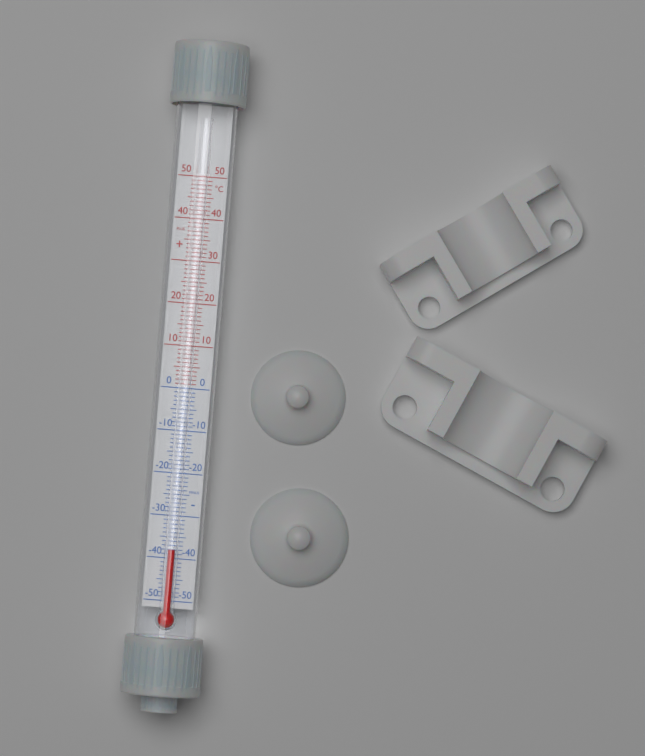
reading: -38 °C
